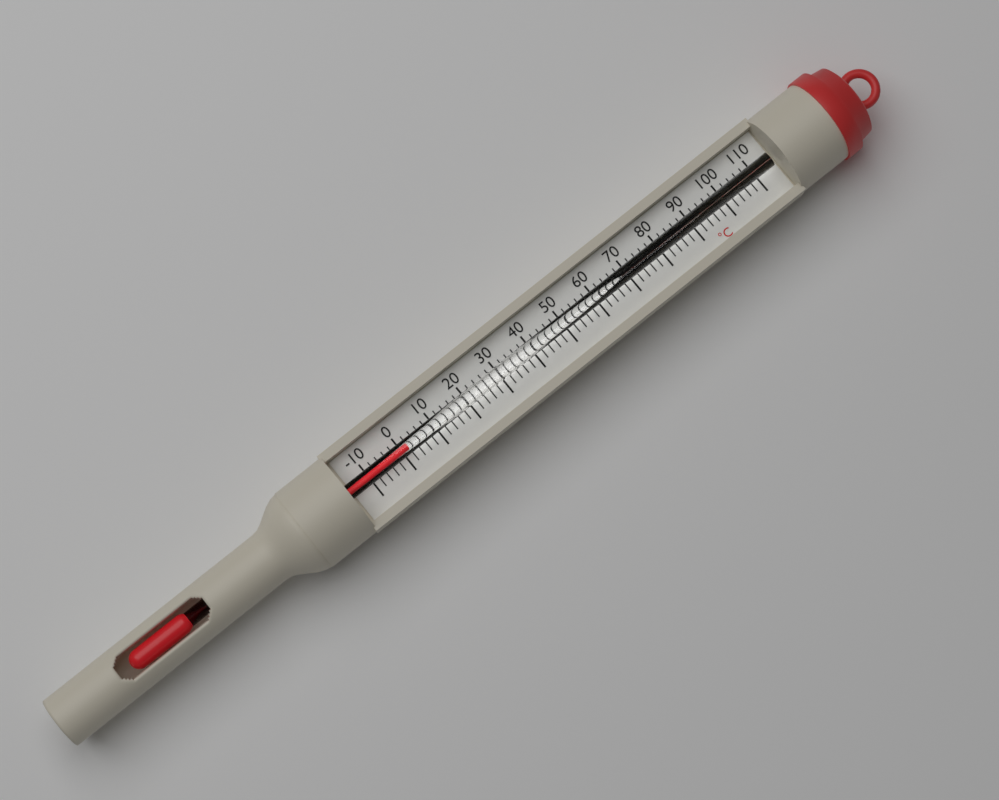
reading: 2 °C
